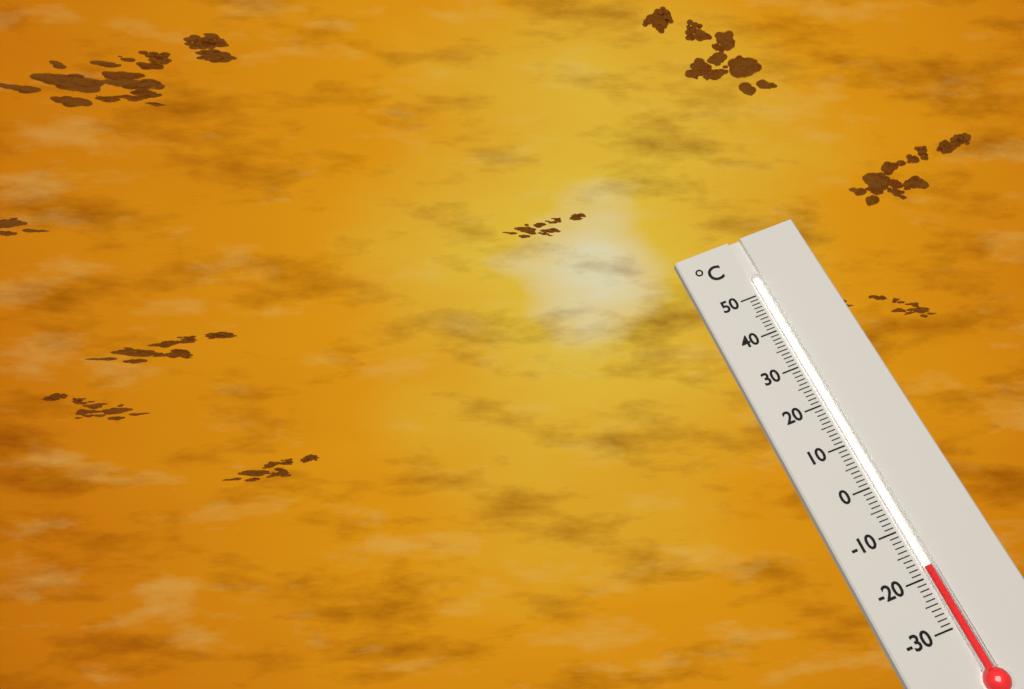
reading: -18 °C
